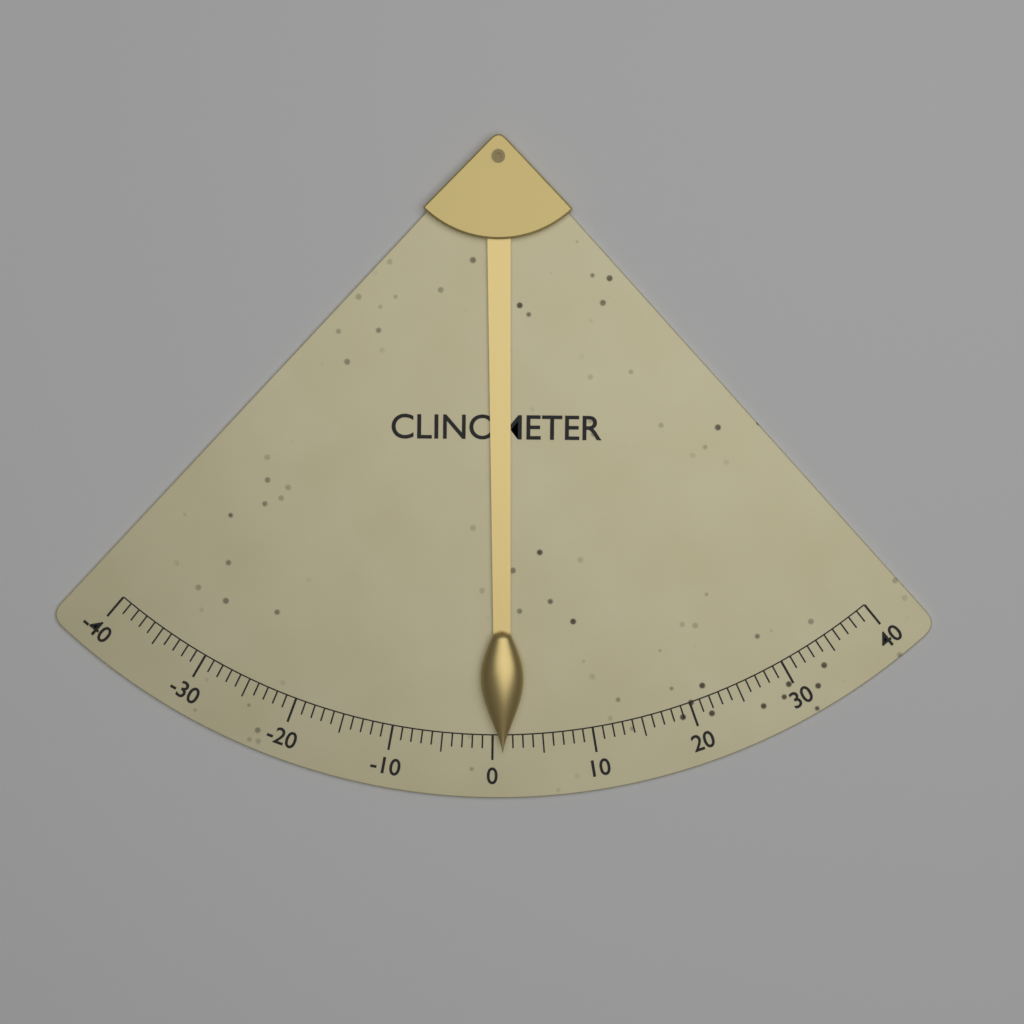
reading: 1 (no unit)
